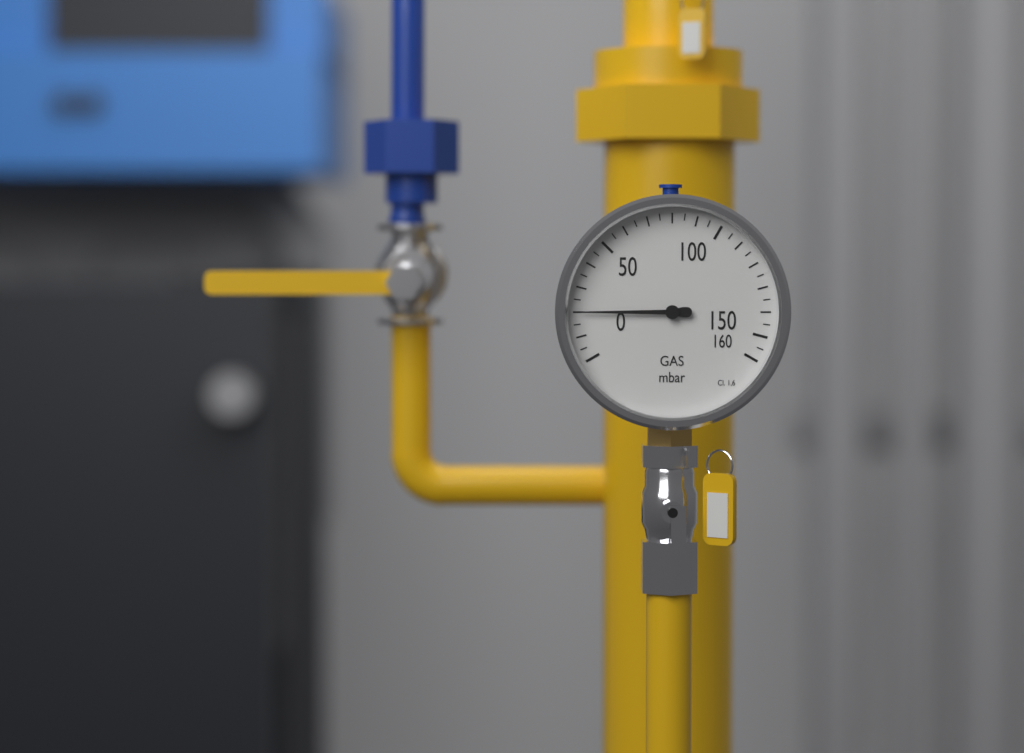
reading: 20 mbar
